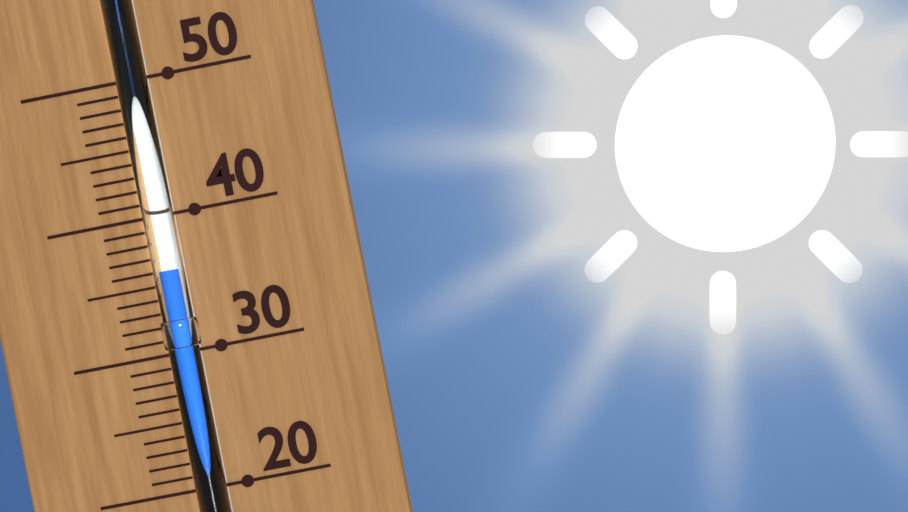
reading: 36 (no unit)
